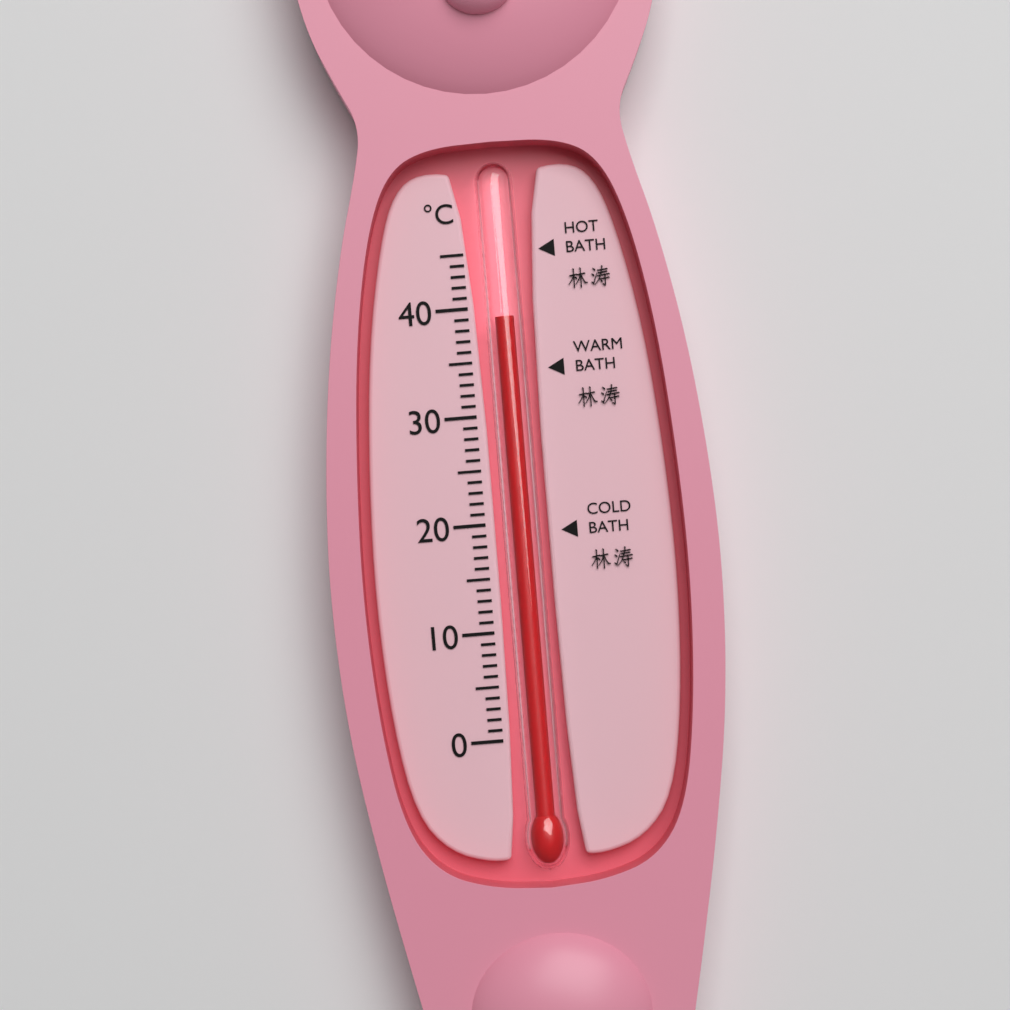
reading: 39 °C
